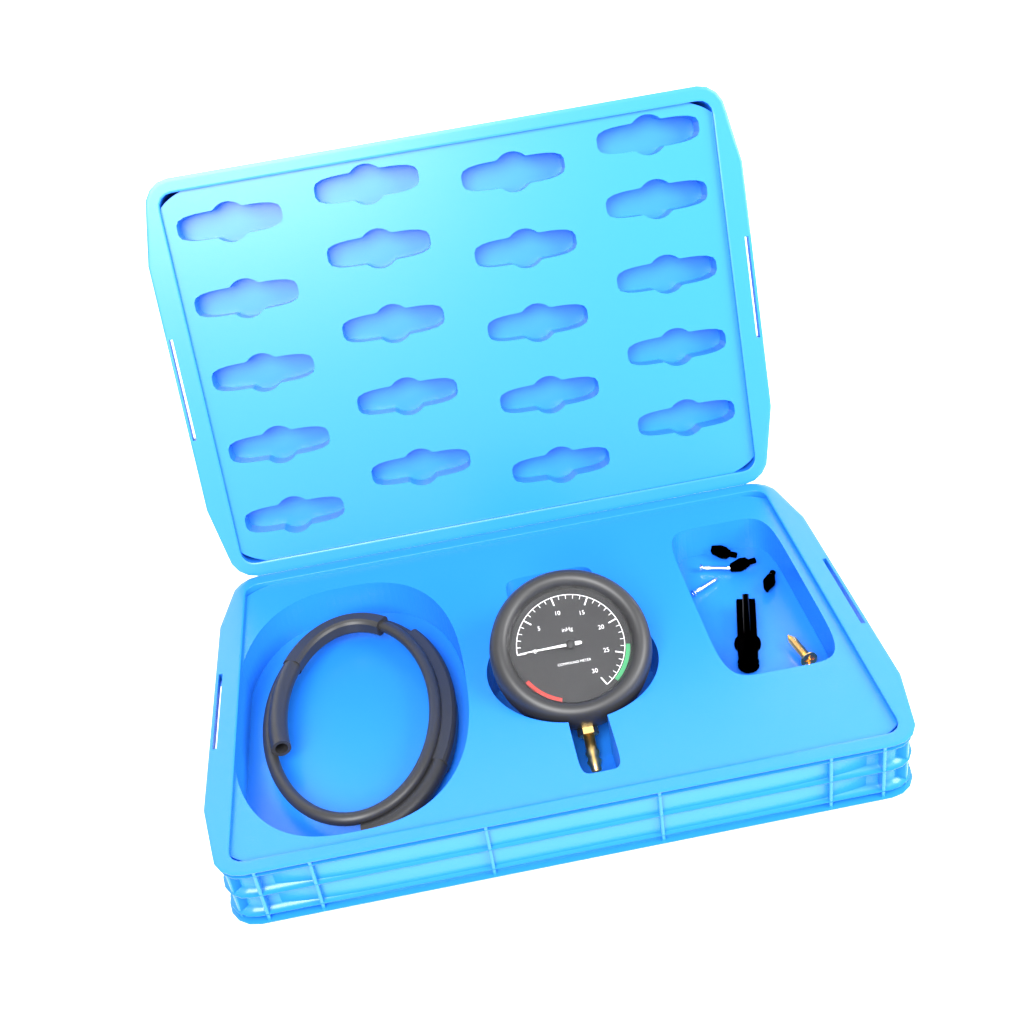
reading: 0 inHg
